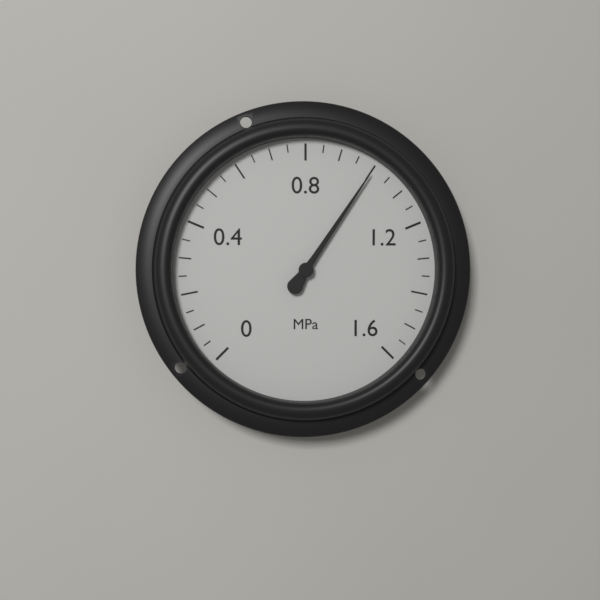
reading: 1.00 MPa
